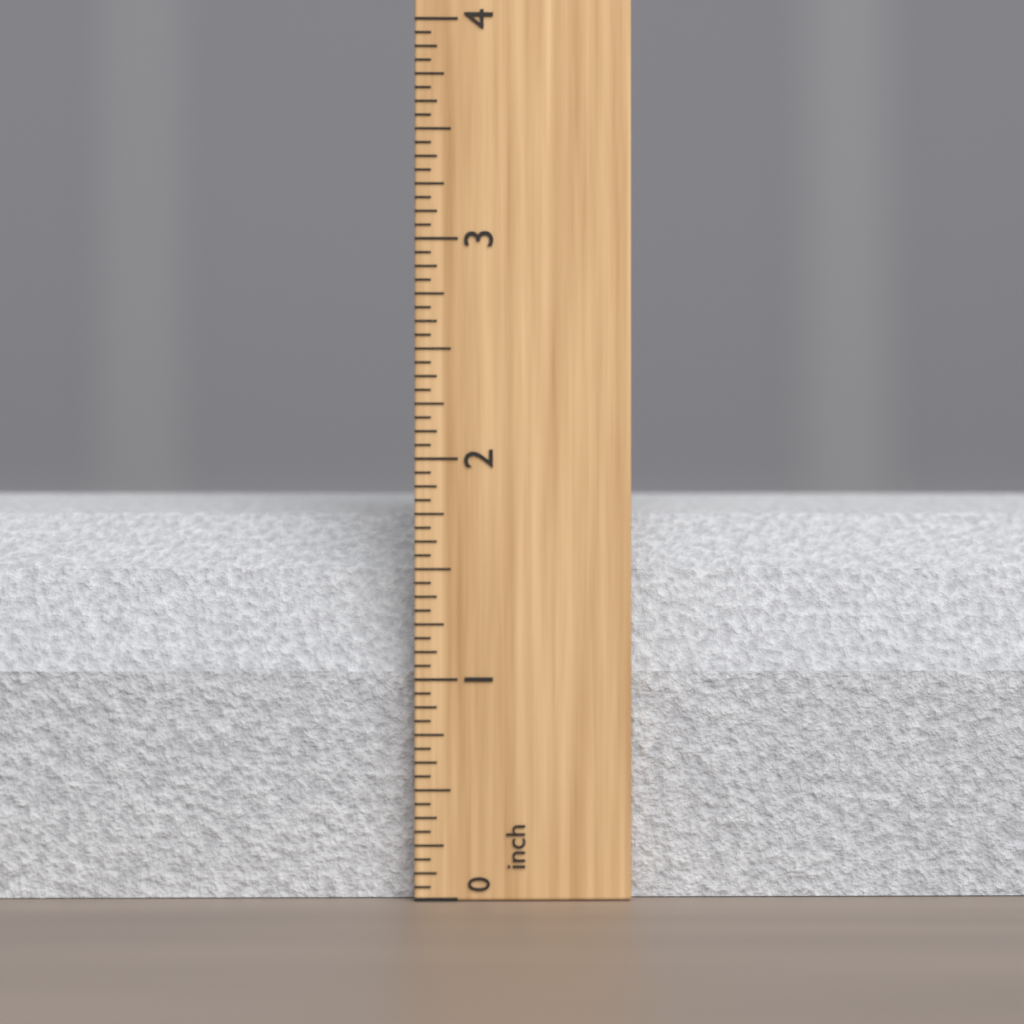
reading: 1.8750 inch
